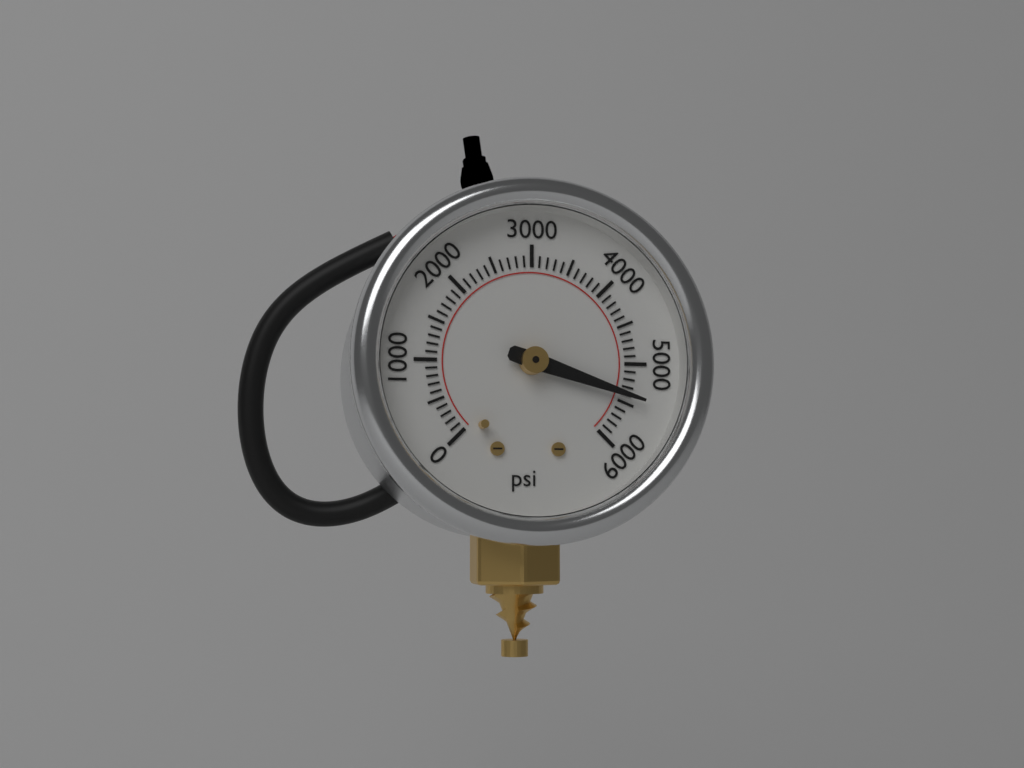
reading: 5400 psi
